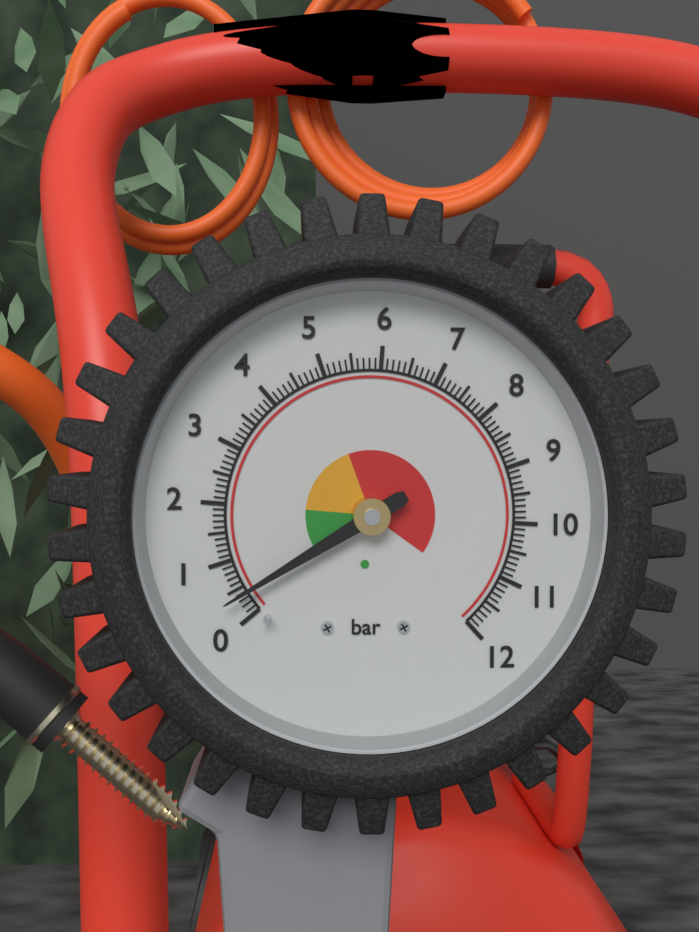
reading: 0.4 bar
